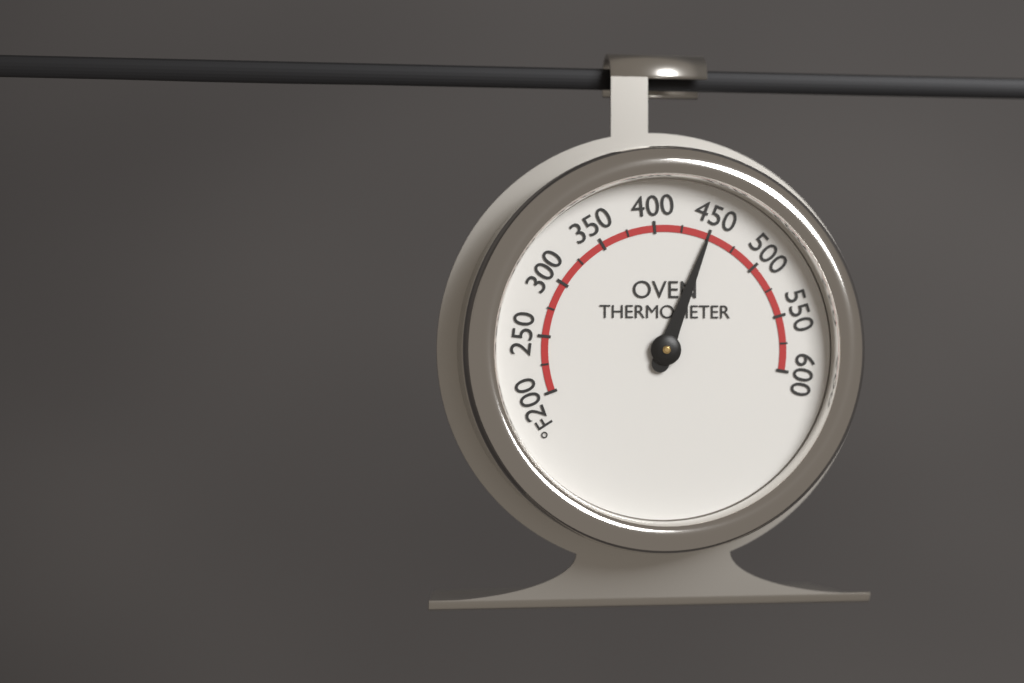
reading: 450 °F
